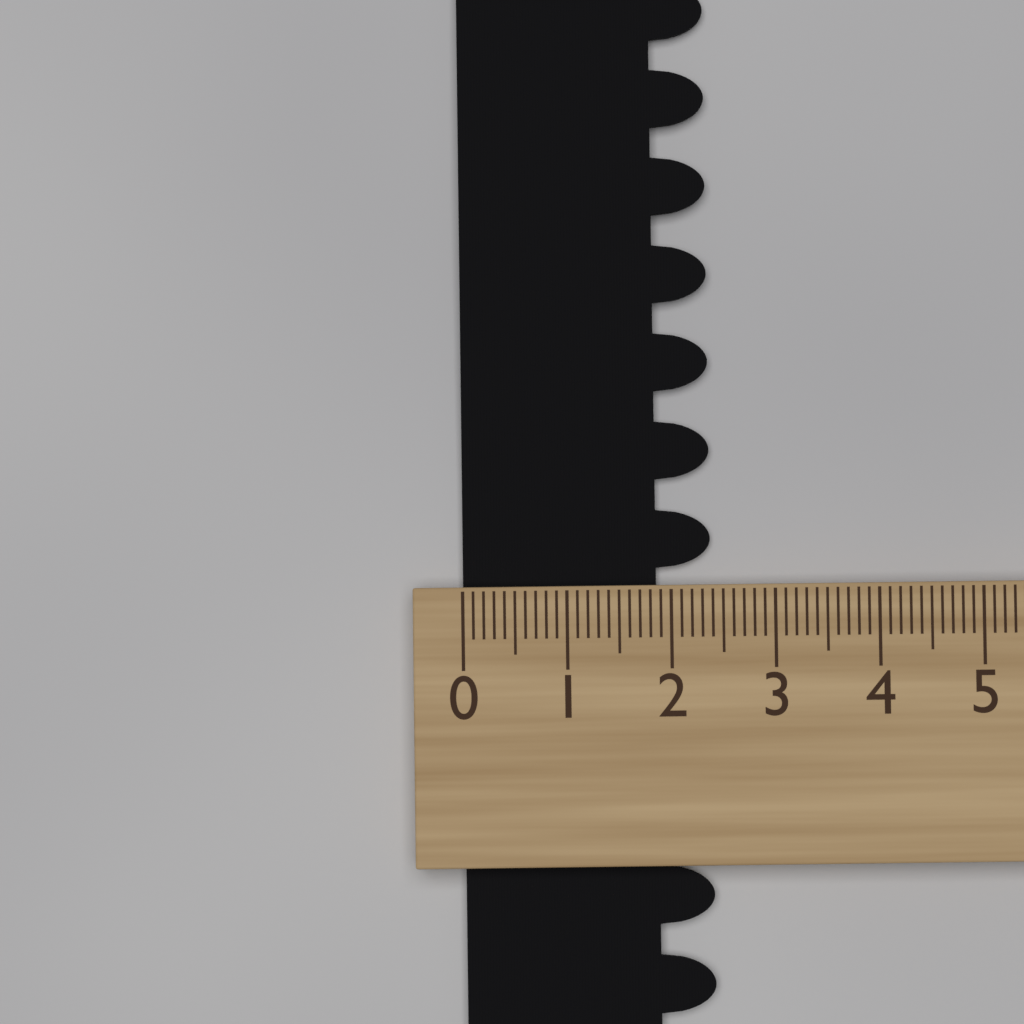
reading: 2.4 (no unit)
